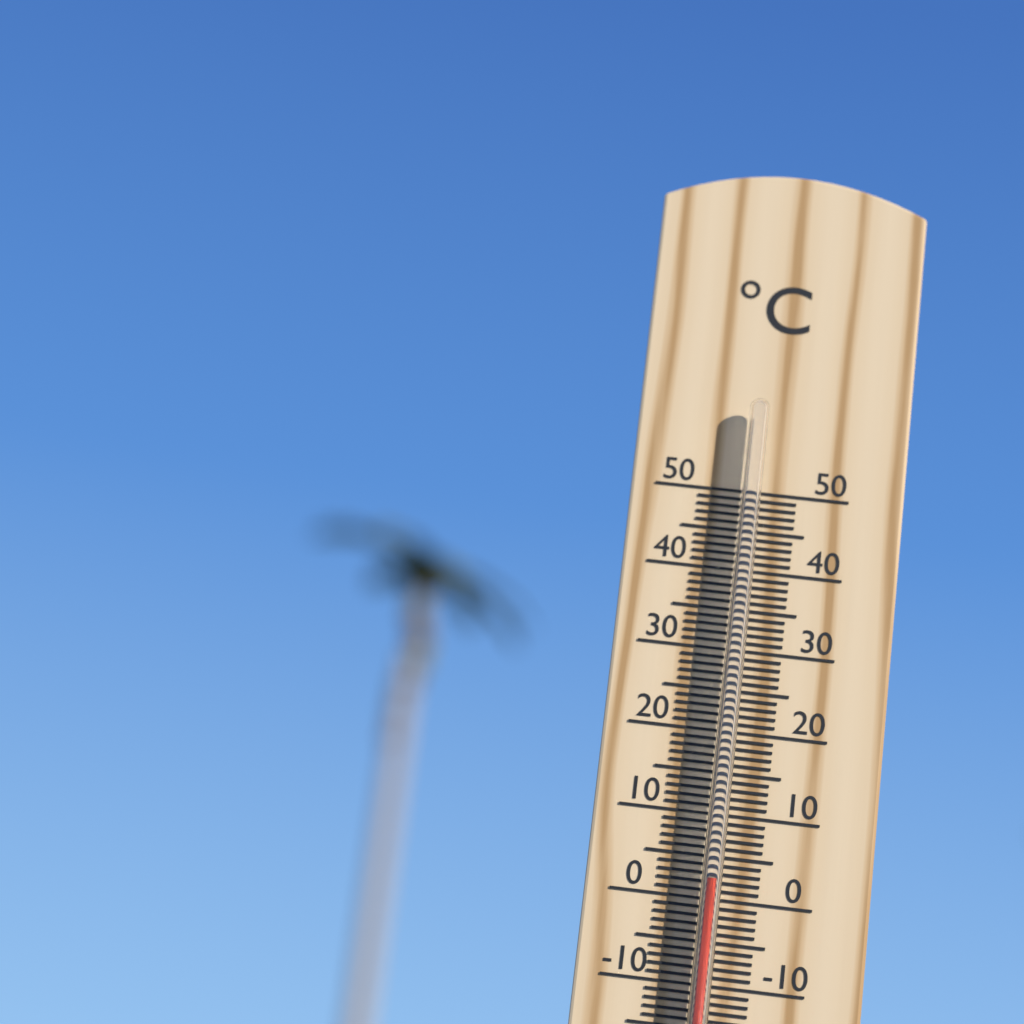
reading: 2 °C
